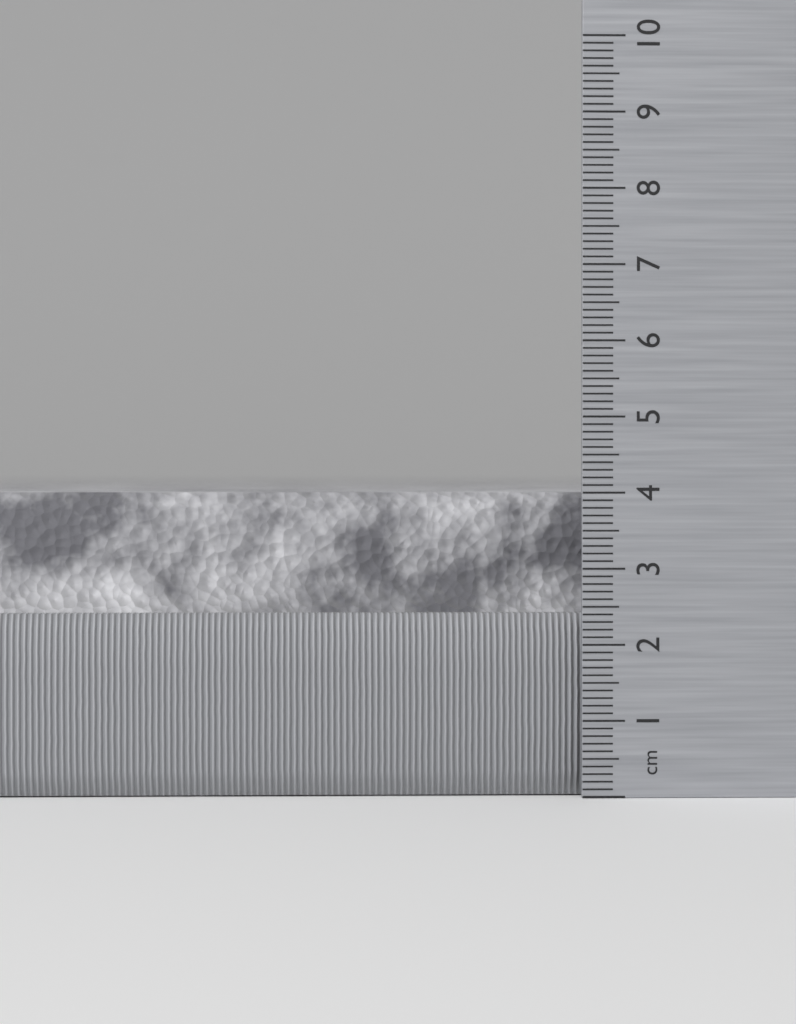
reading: 4.0 cm
